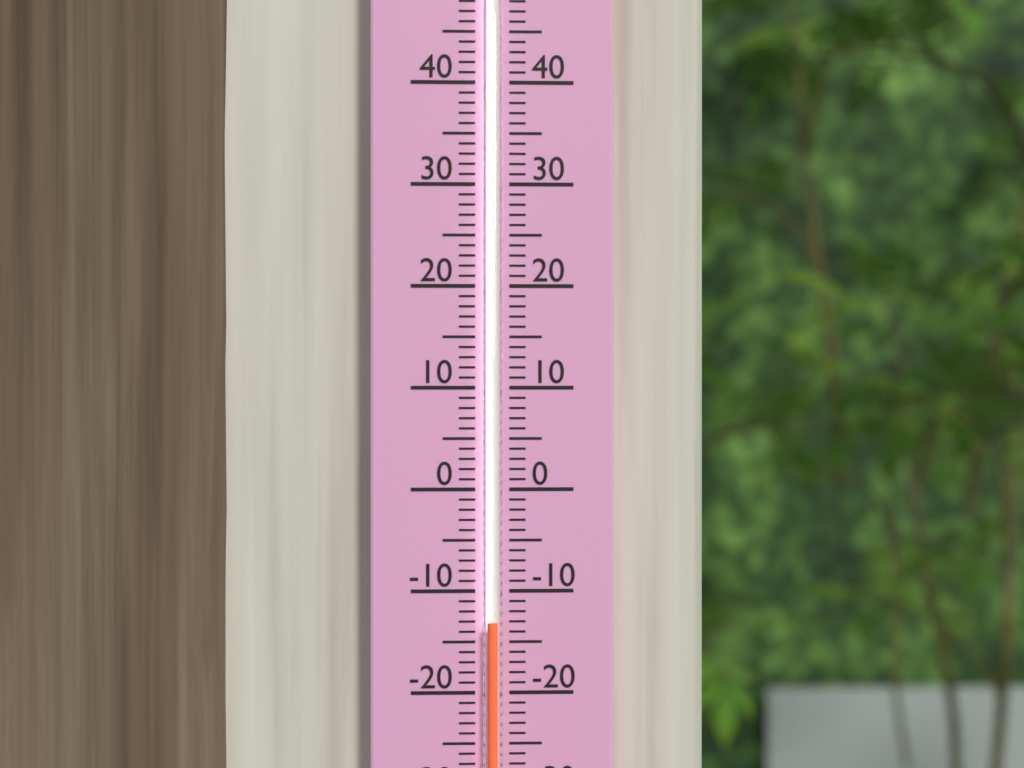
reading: -13 (no unit)
